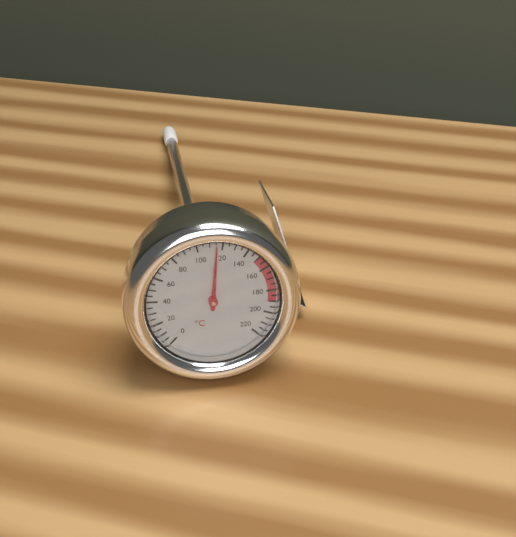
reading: 115 °C
